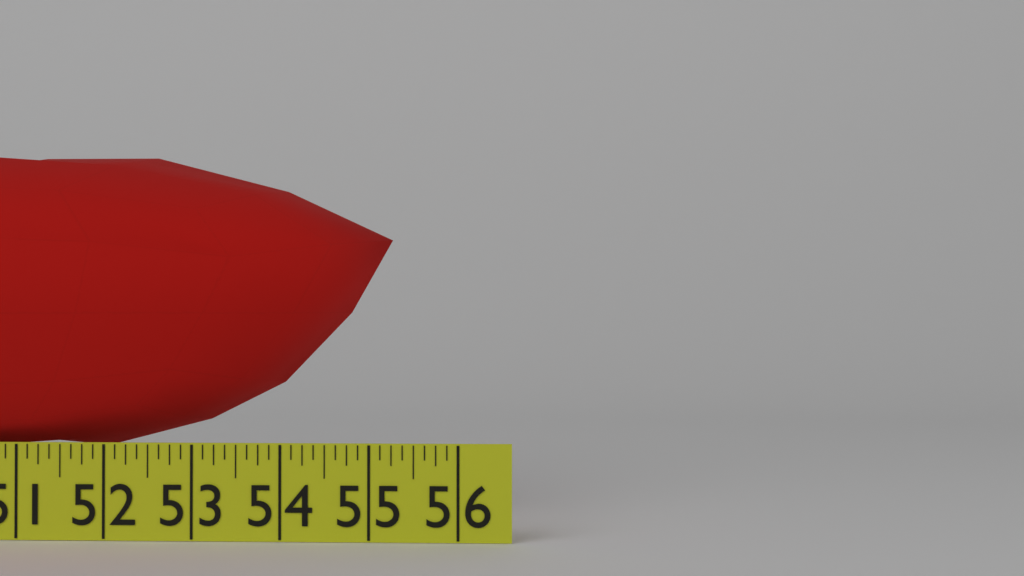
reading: 55.125 in
